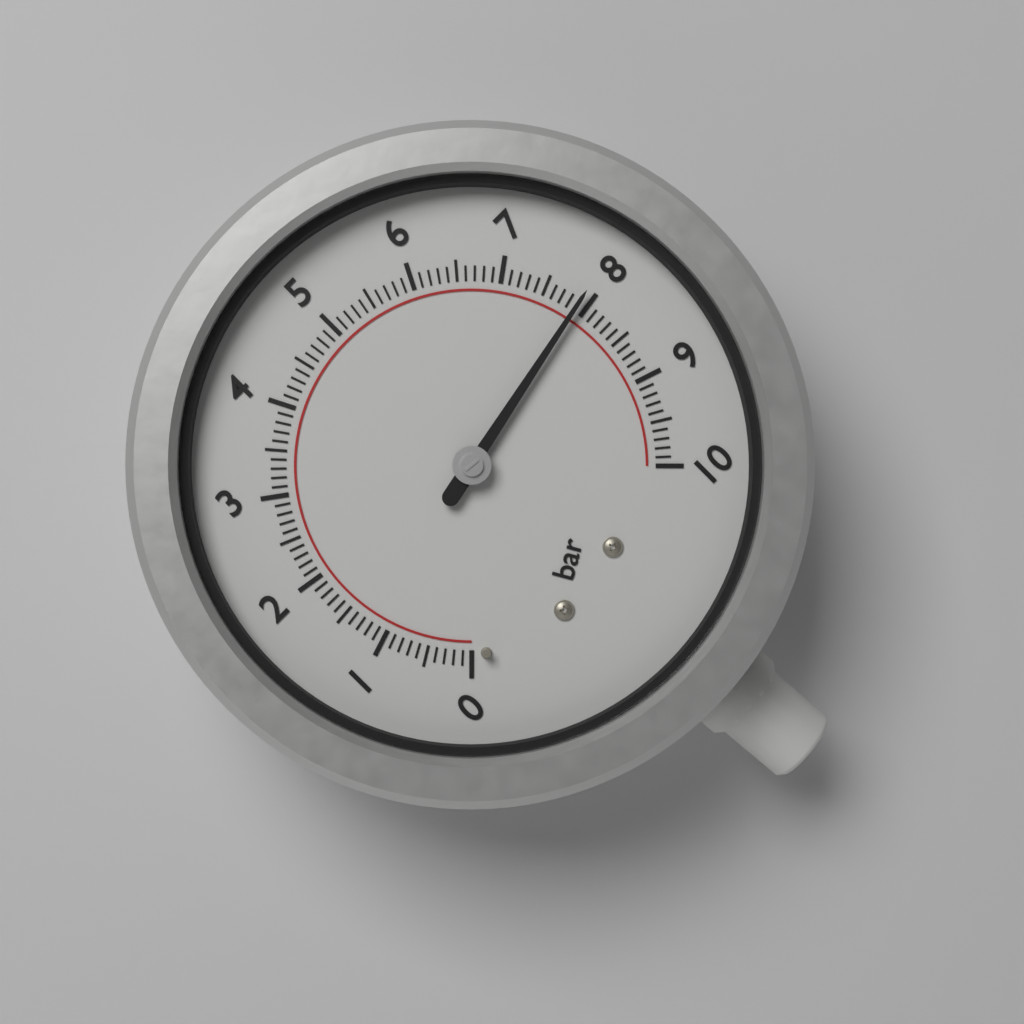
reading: 7.9 bar
